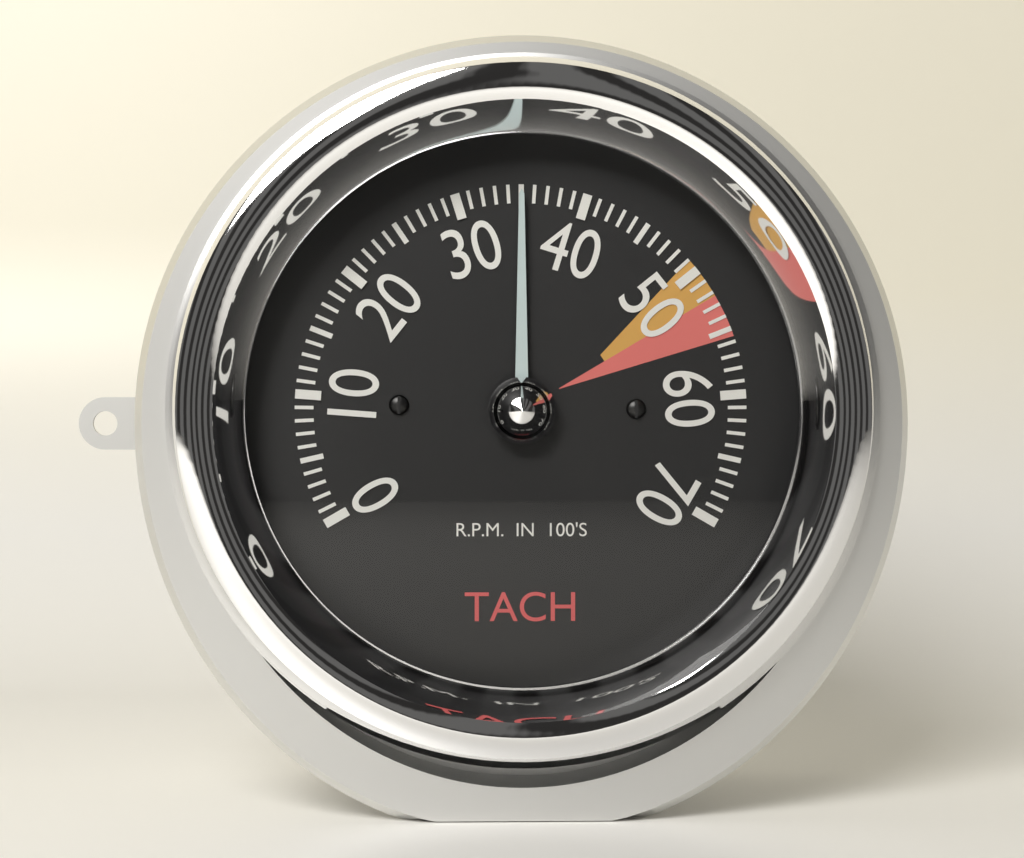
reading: 35 RPM x100
